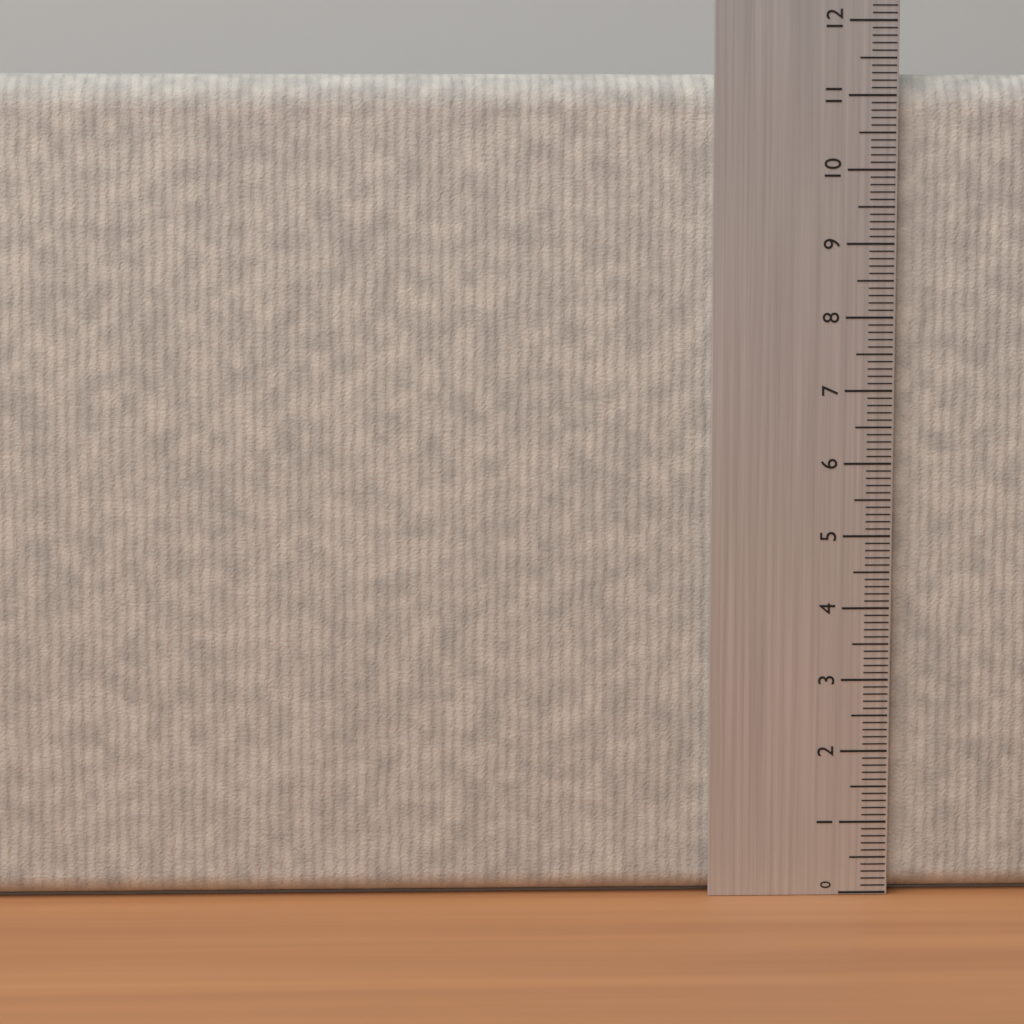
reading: 11.3 (no unit)
